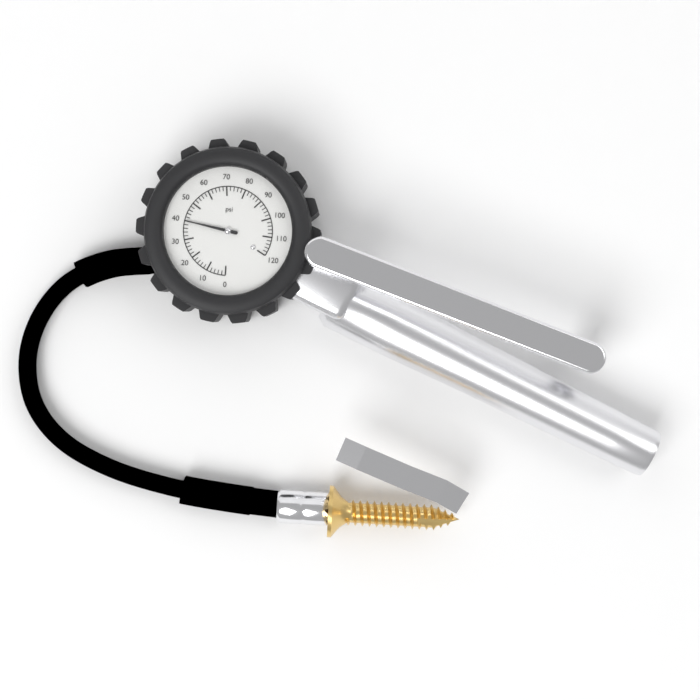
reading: 40 psi
